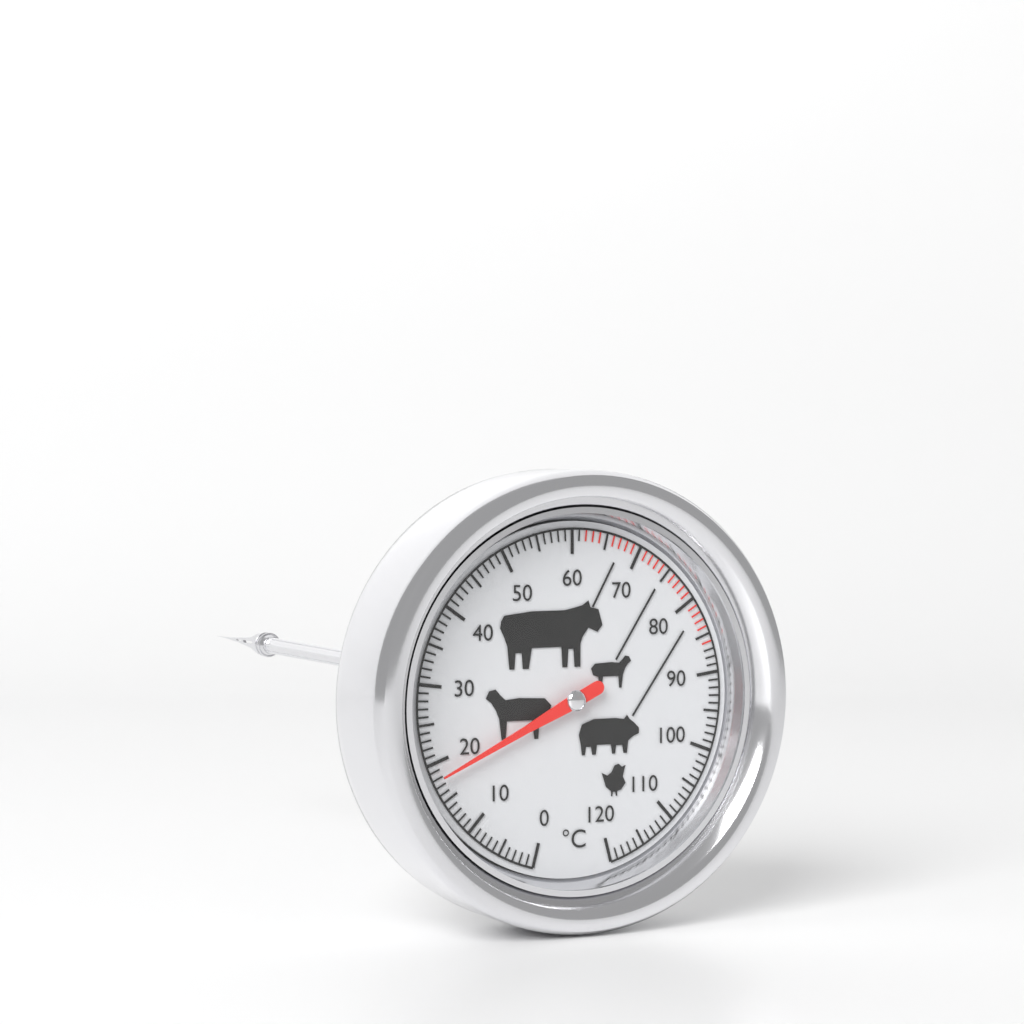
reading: 18 °C
